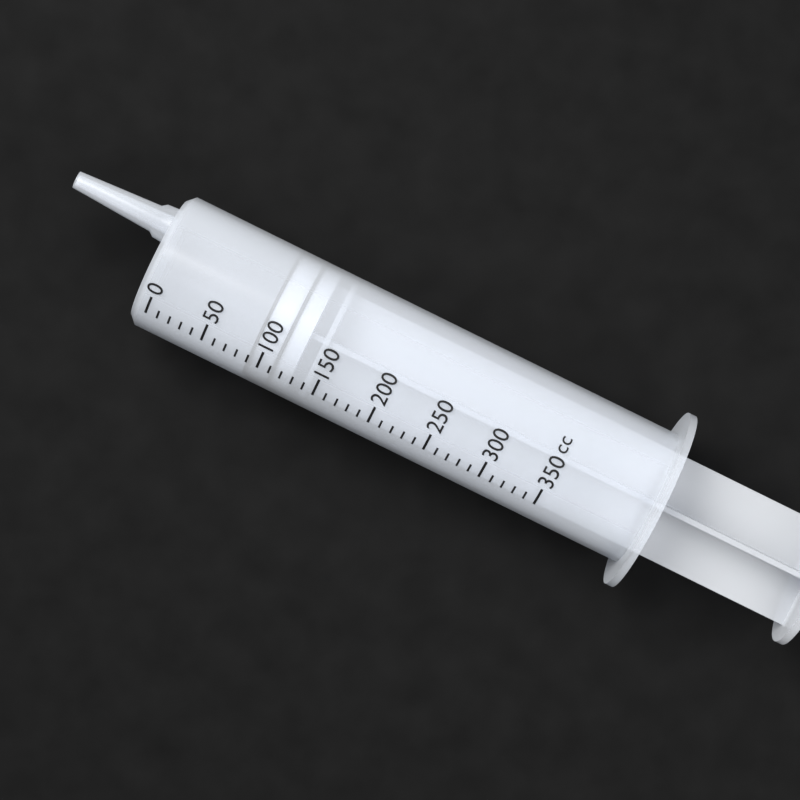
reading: 90 cc
